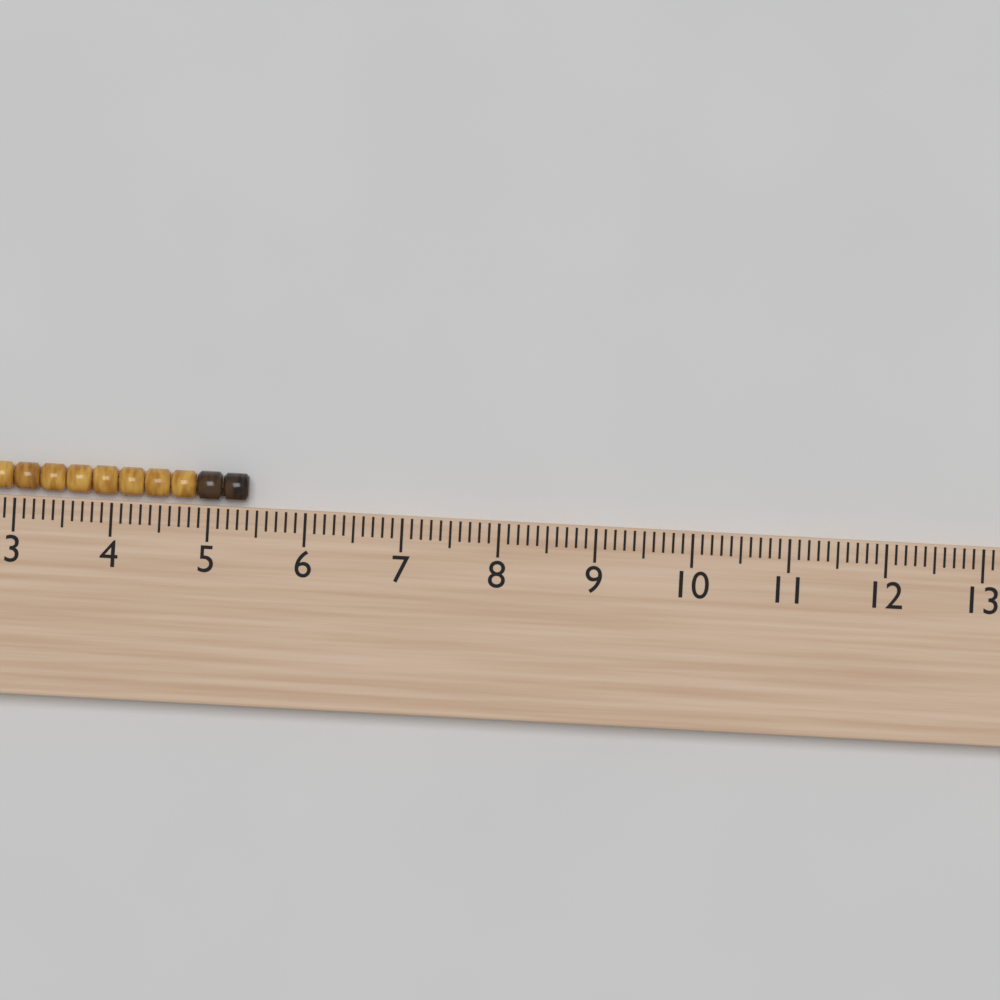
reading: 5.4 cm
